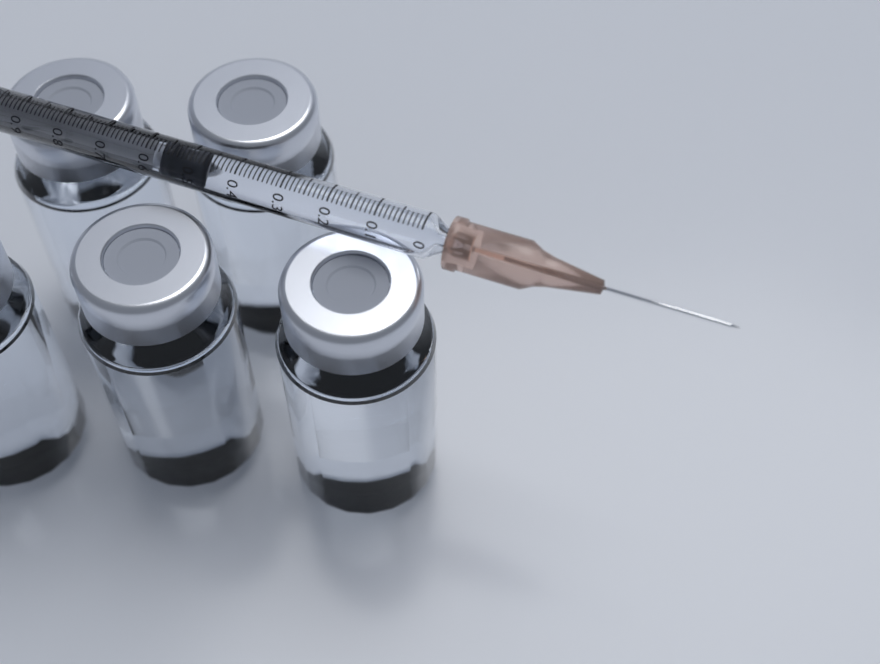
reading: 0.46 ml
